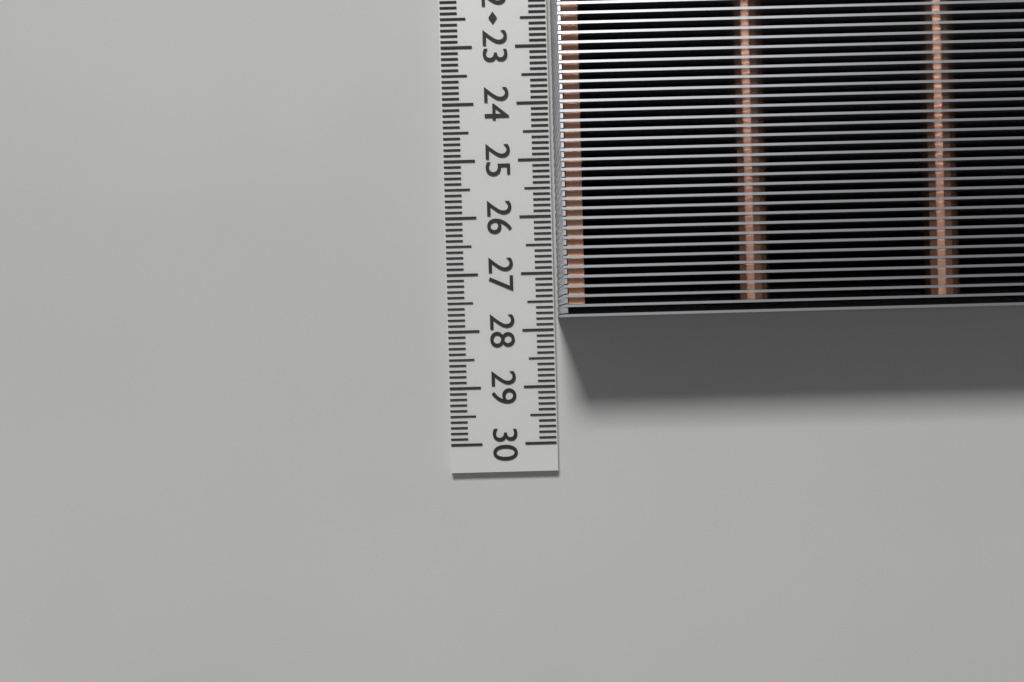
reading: 27.8 cm
